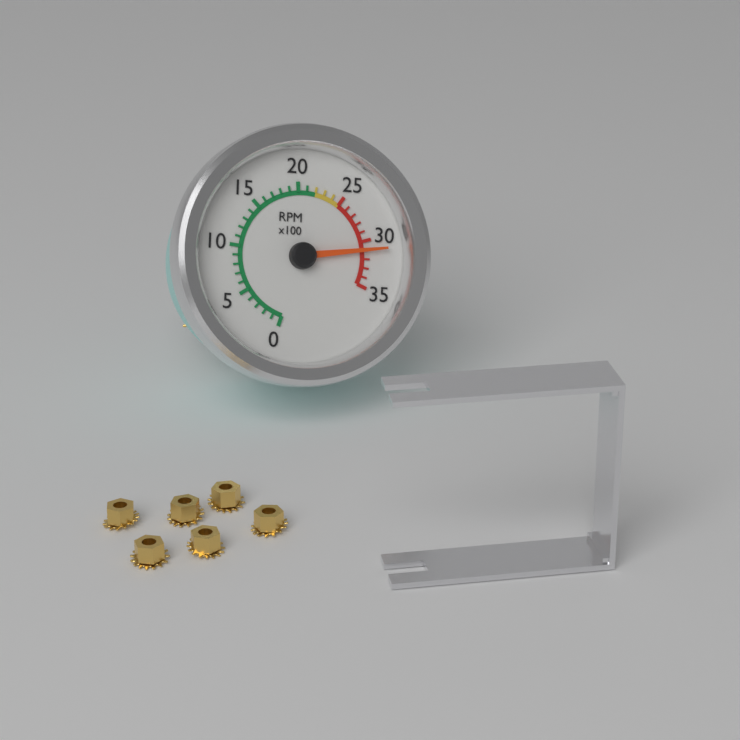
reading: 3100 RPM
